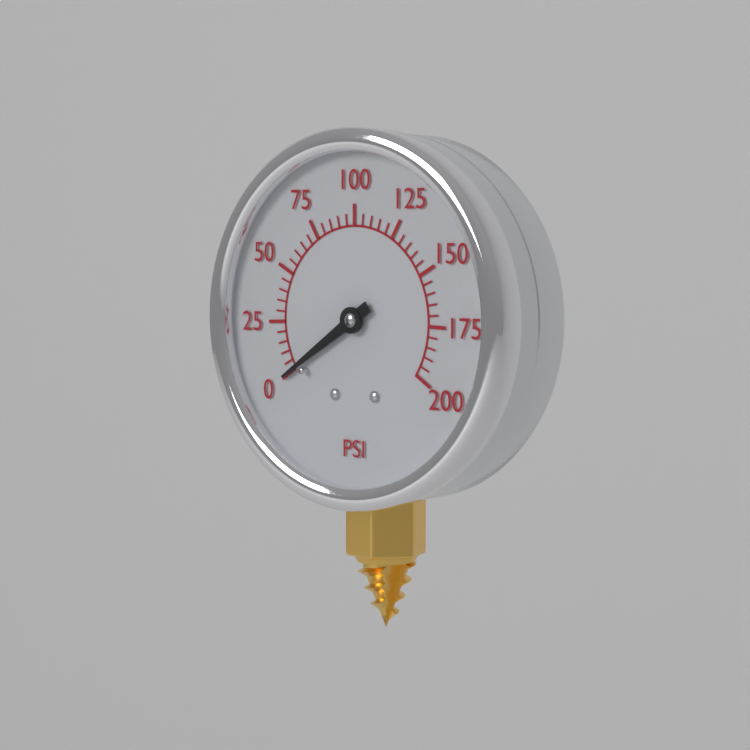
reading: 0 psi
